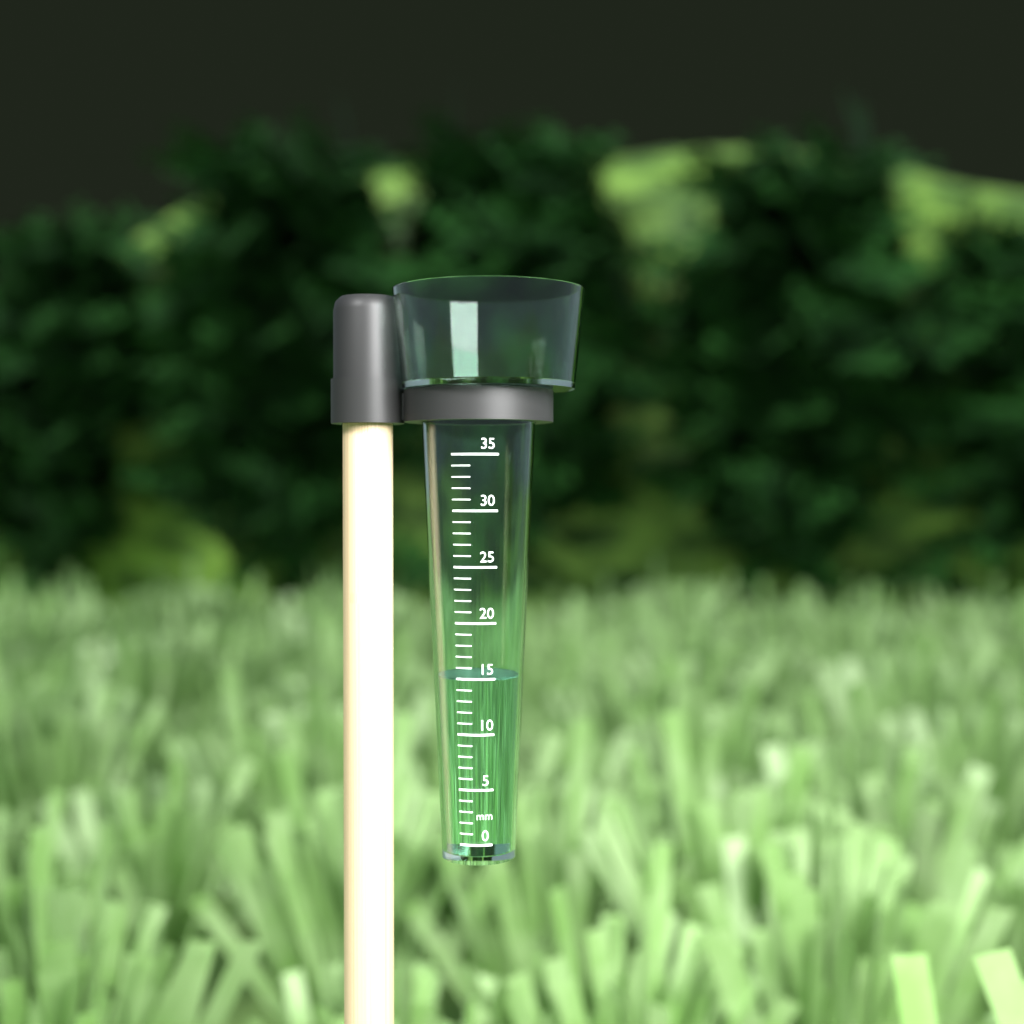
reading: 15 mm
